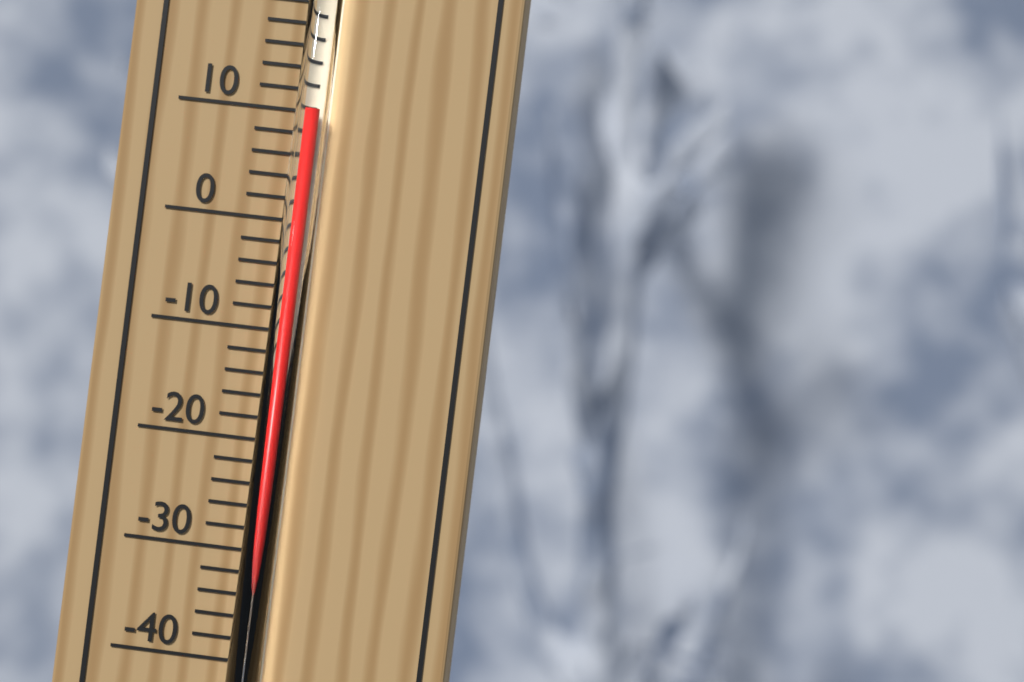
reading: 10 °C
